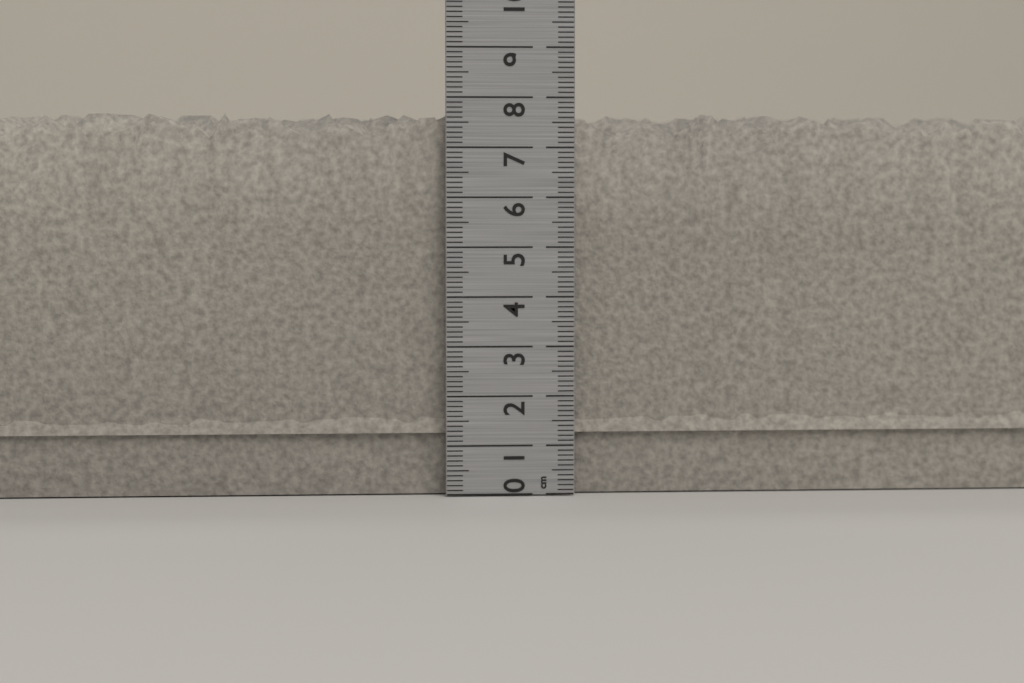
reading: 7.8 cm
